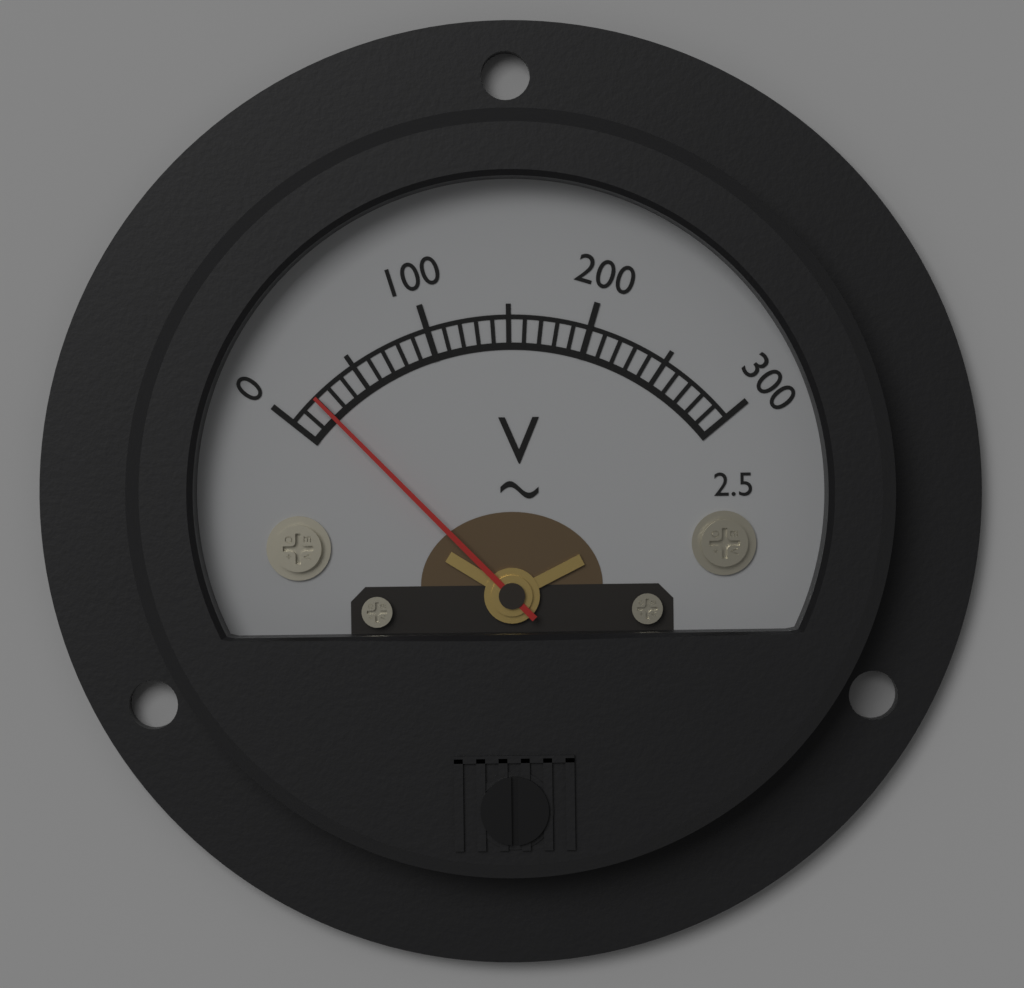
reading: 20 V
